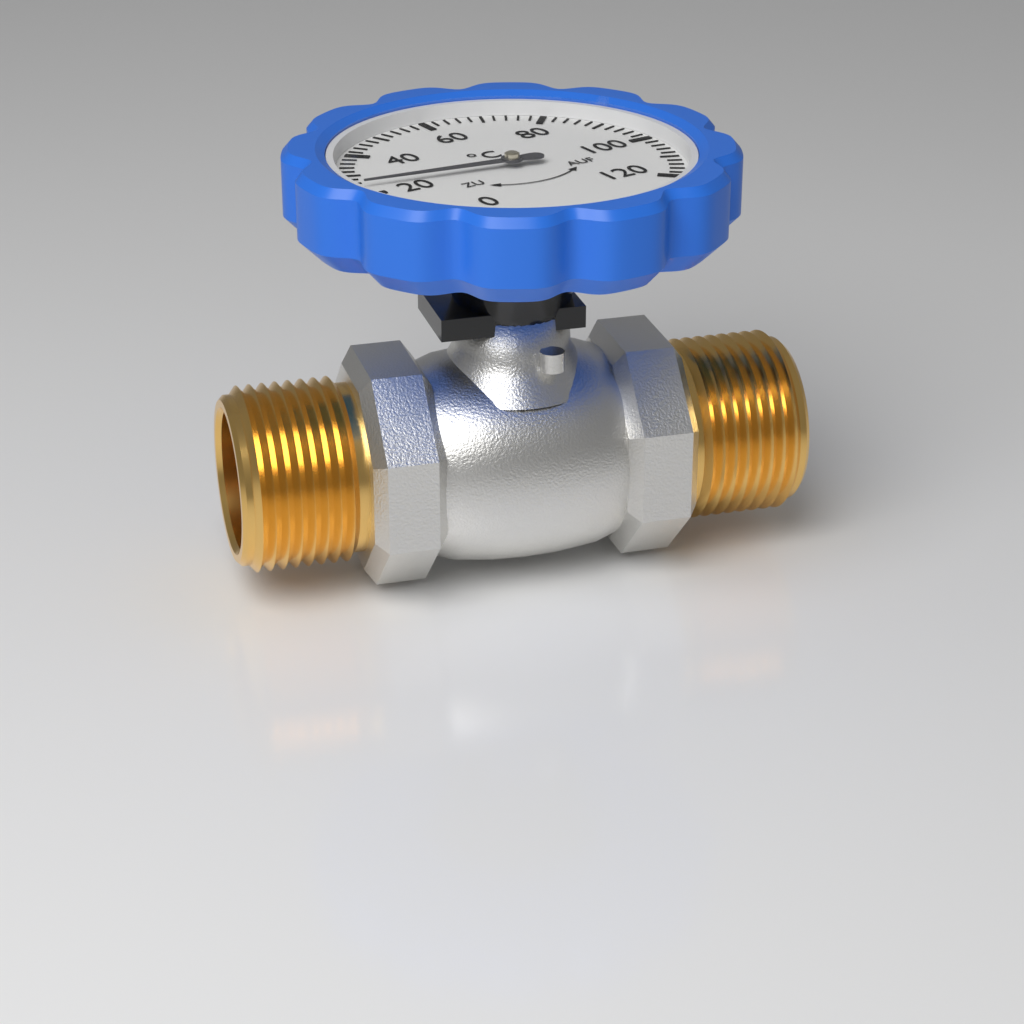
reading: 24 °C
